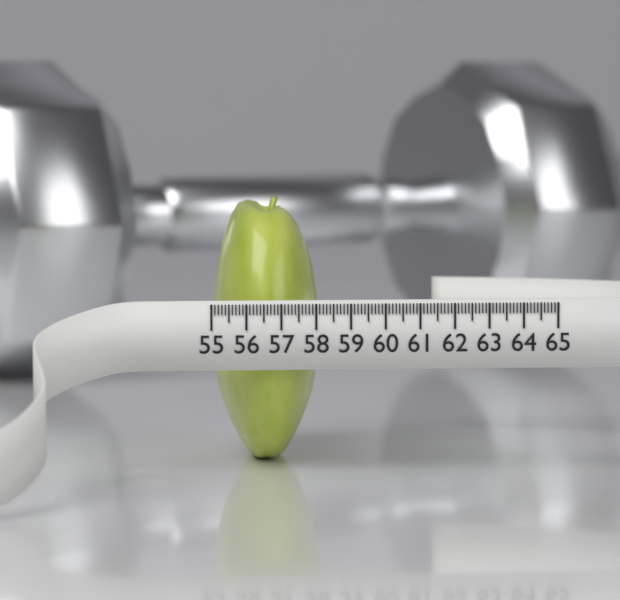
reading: 58.2 (no unit)
